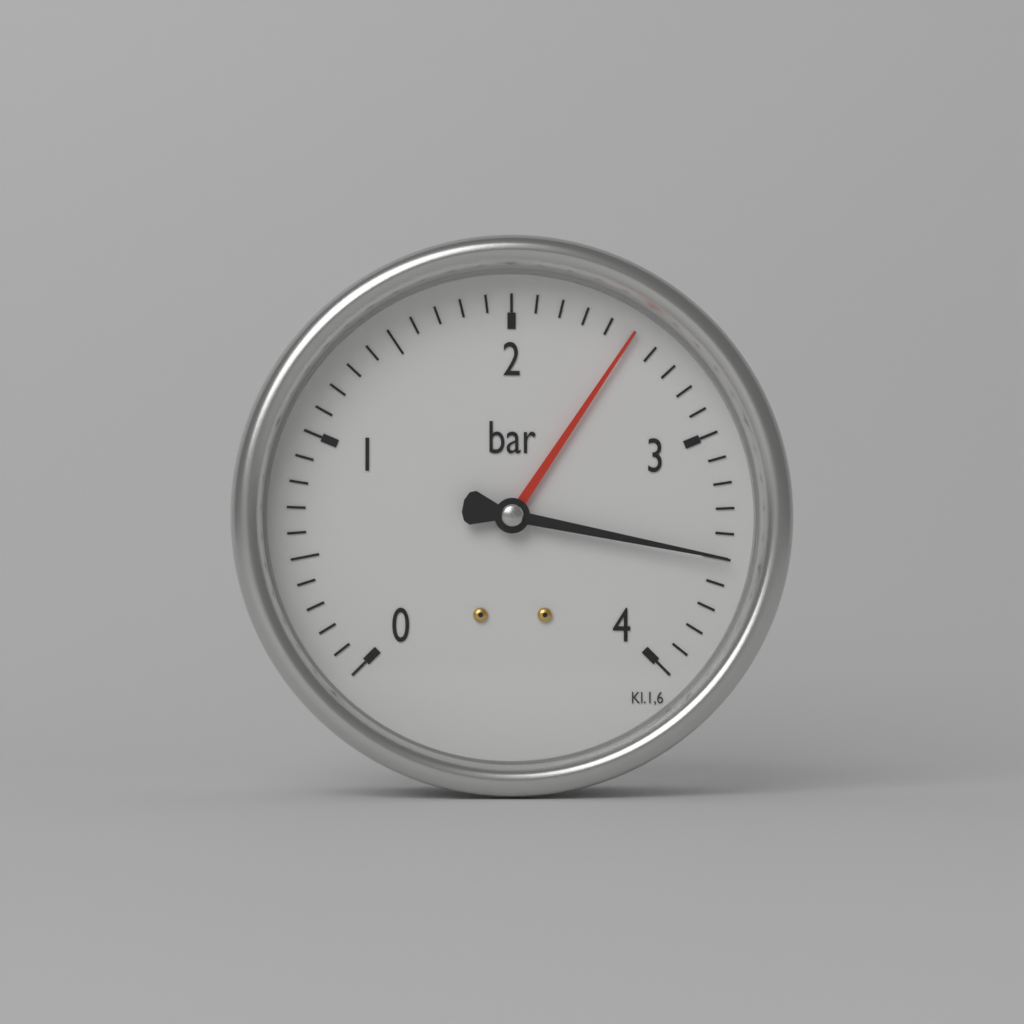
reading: 3.5 bar
